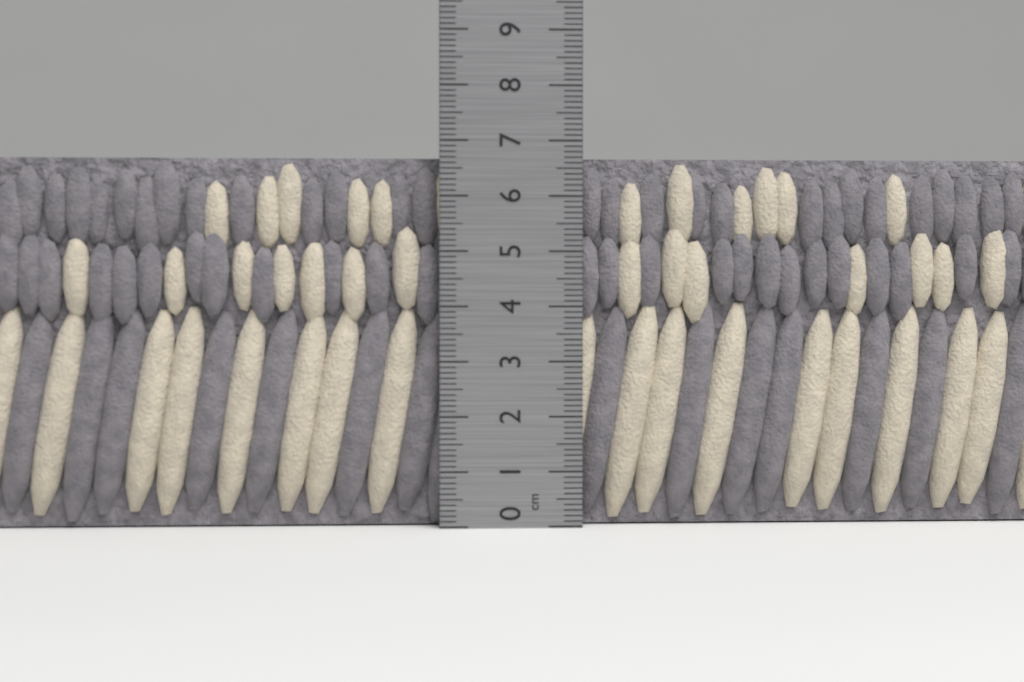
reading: 6.7 cm
